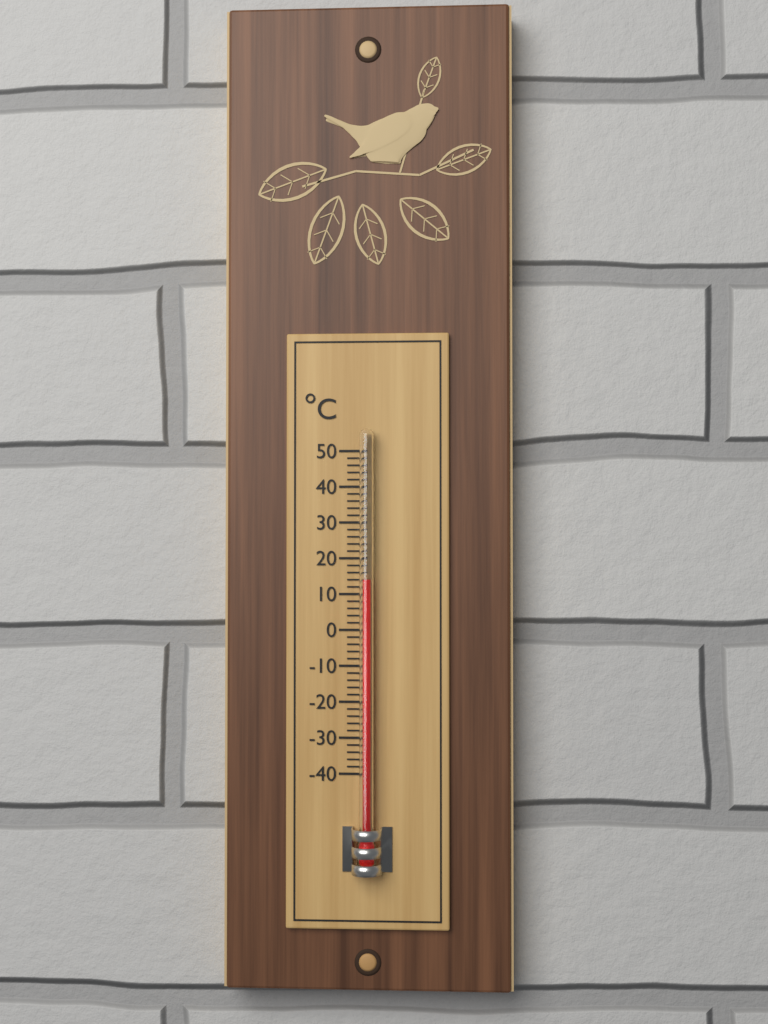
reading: 14 °C
